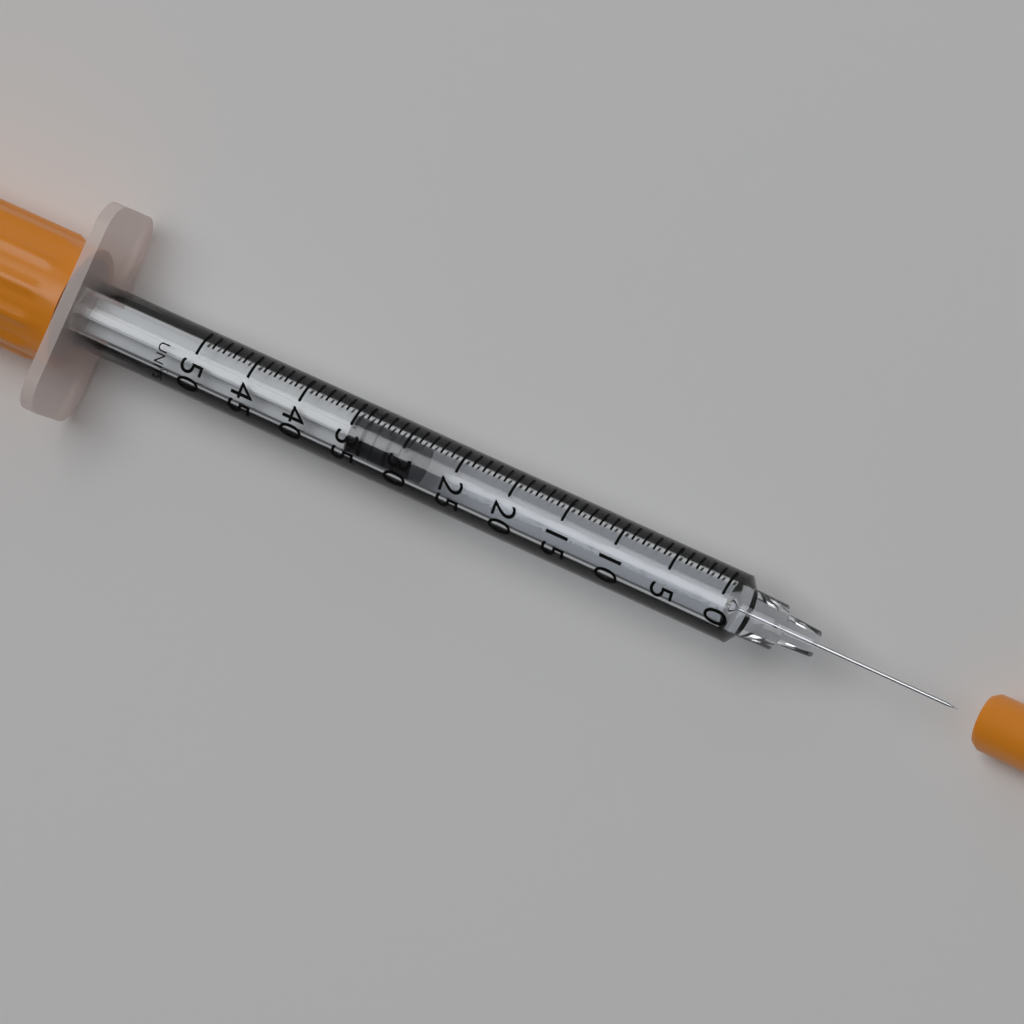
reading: 29 UNITS
